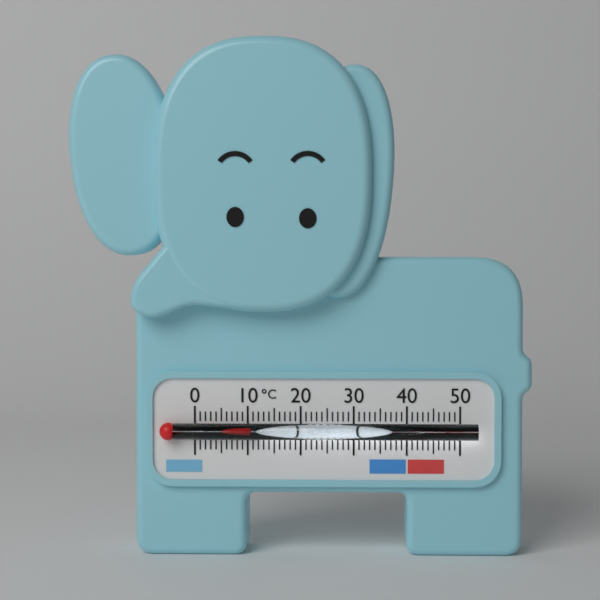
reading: 11 °C
